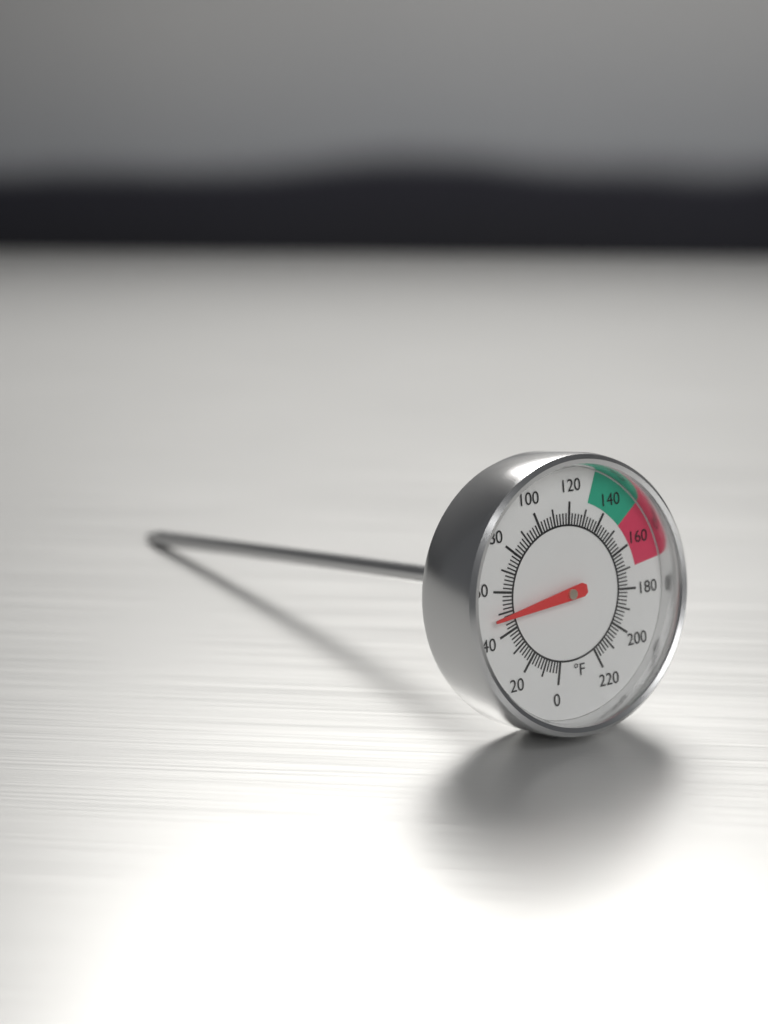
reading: 48 °F
